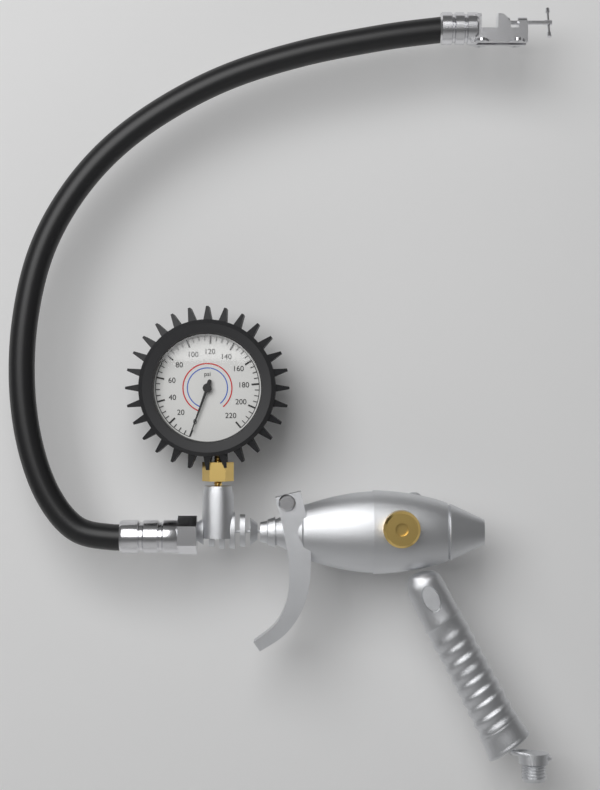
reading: 0 psi
